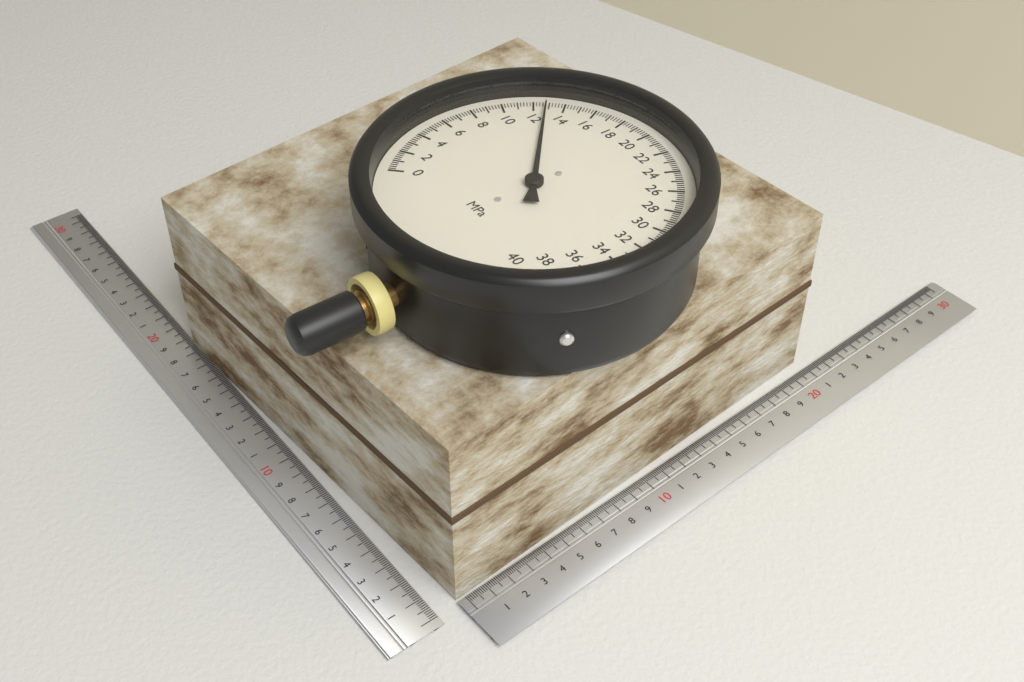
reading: 12.8 MPa
